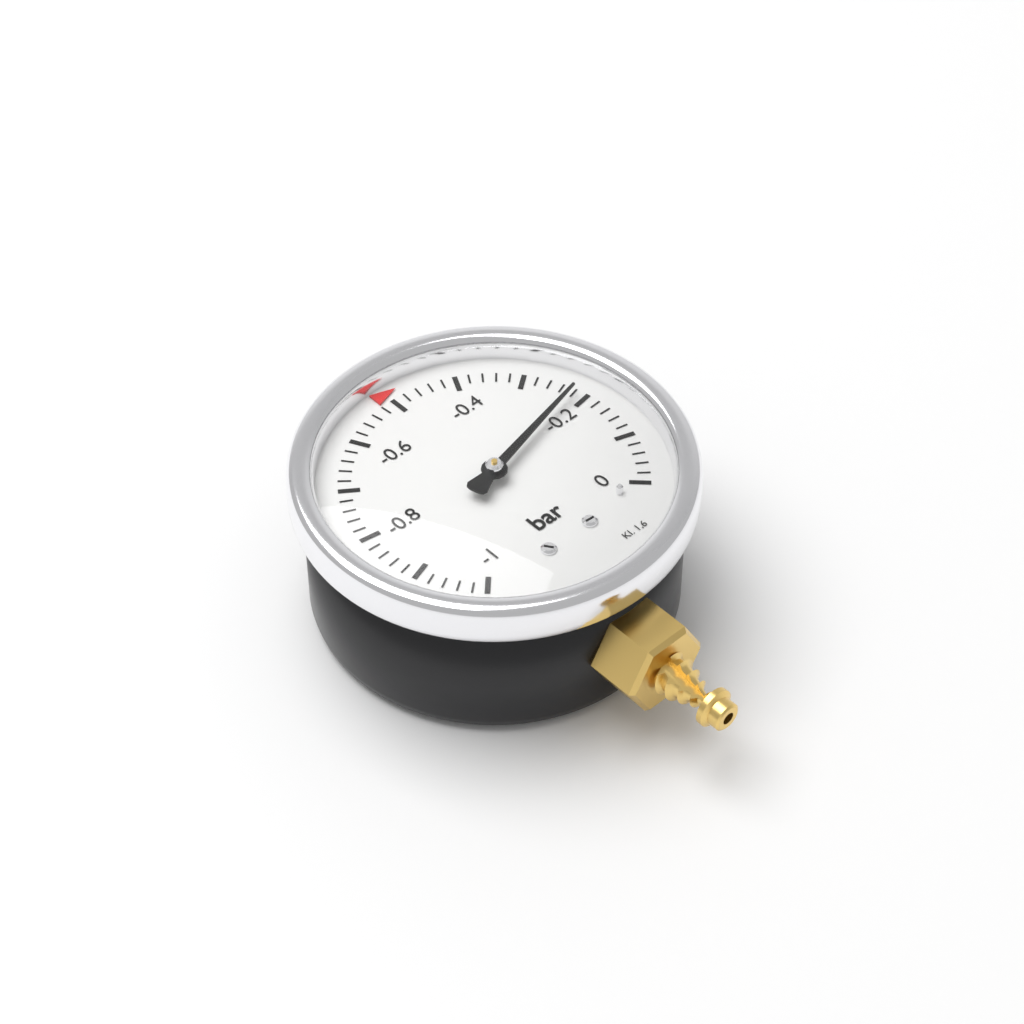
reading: -0.22 bar
